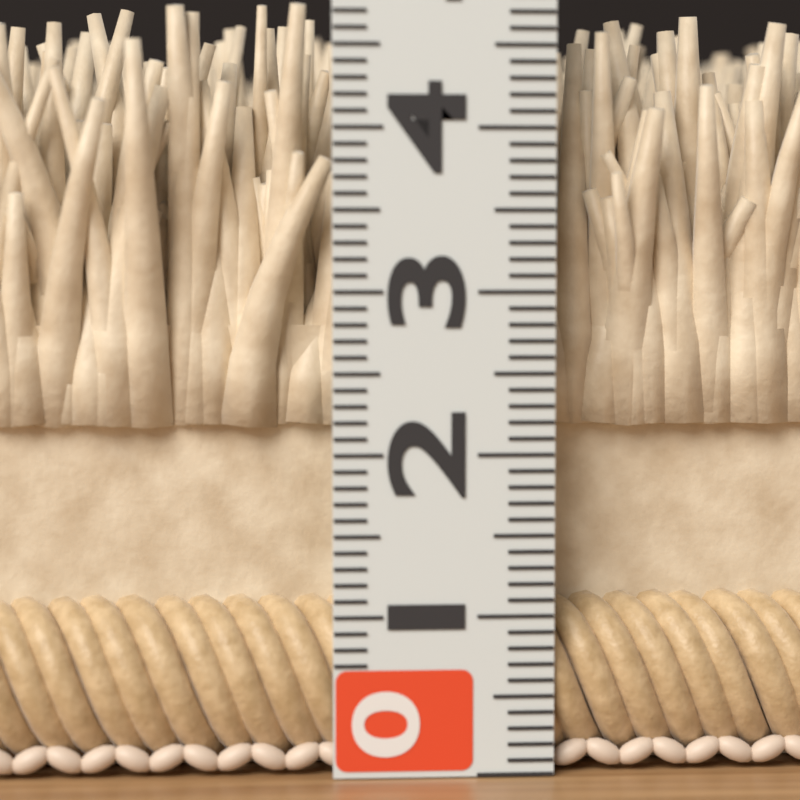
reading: 4.8 (no unit)
